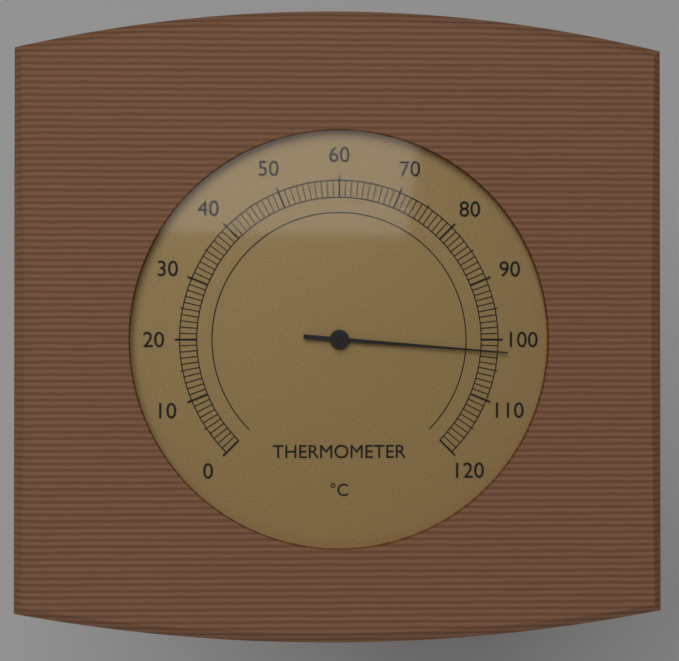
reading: 102 °C
